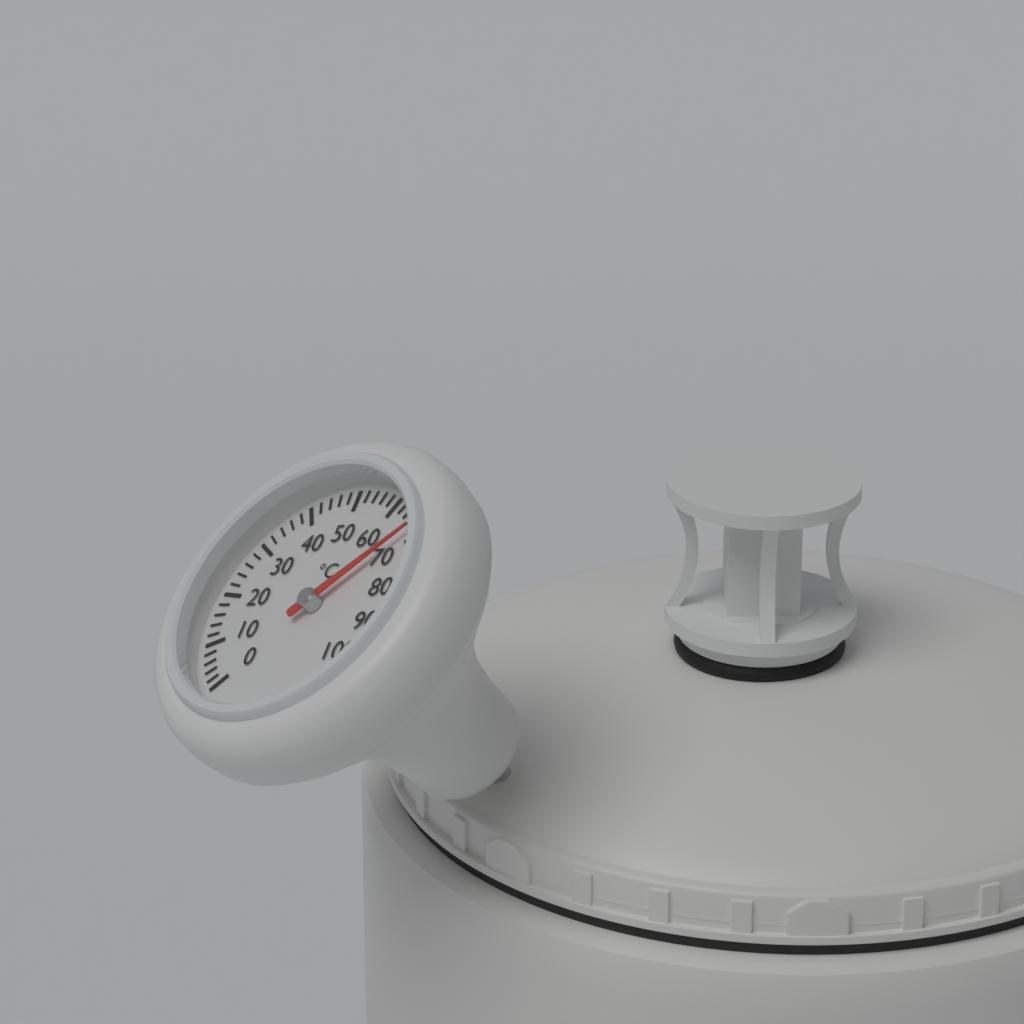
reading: 68 °C
